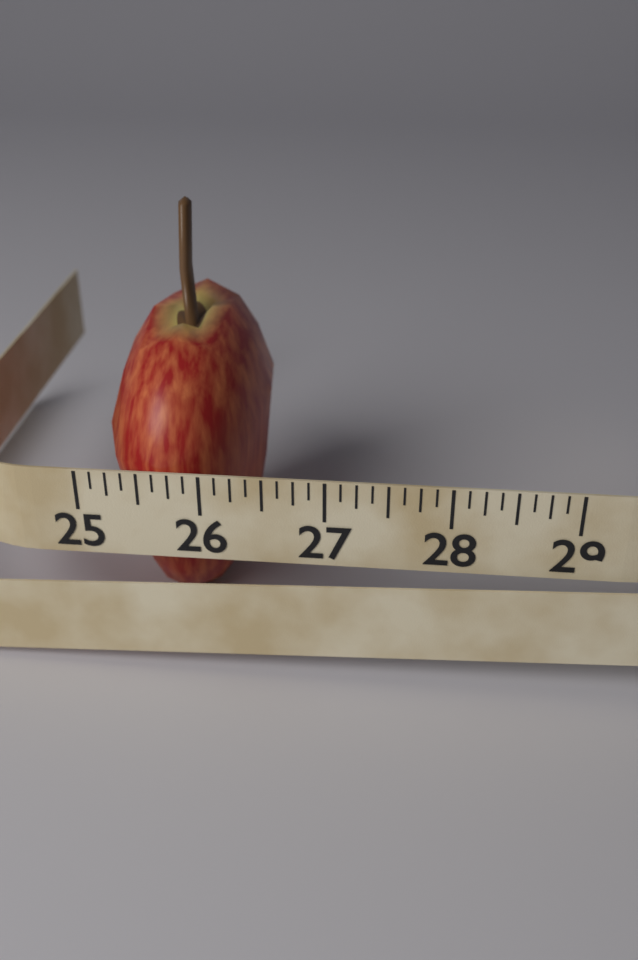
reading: 26.375 (no unit)
